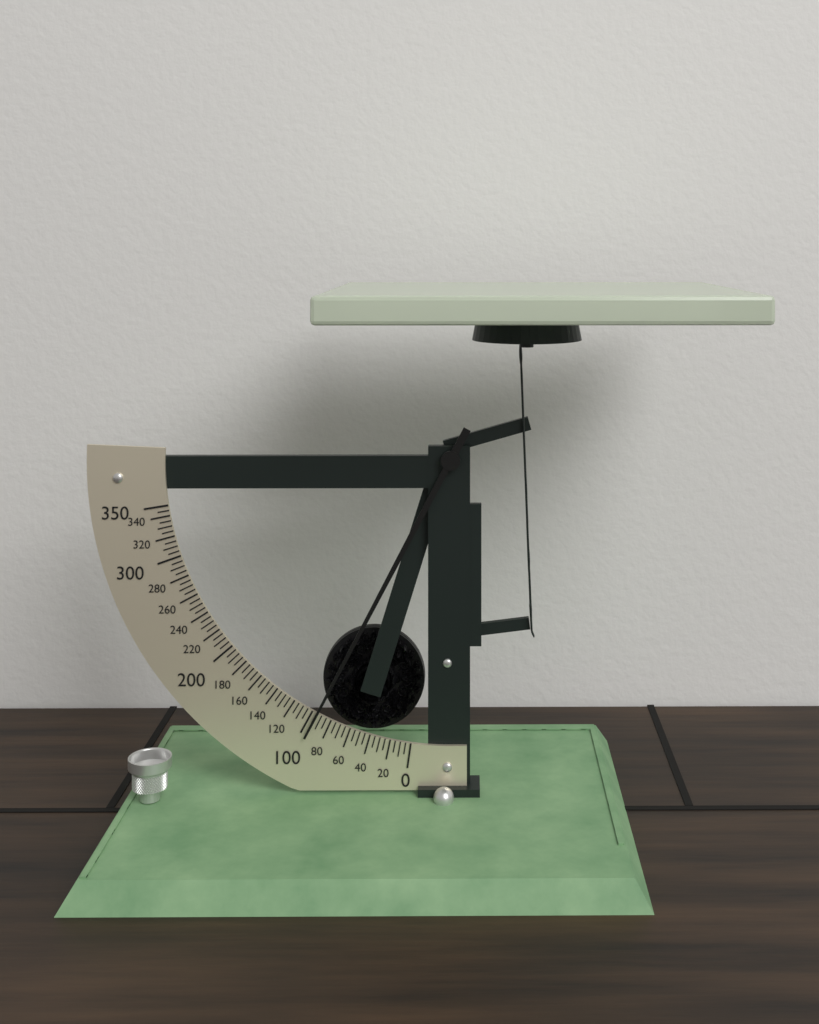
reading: 95 (no unit)
